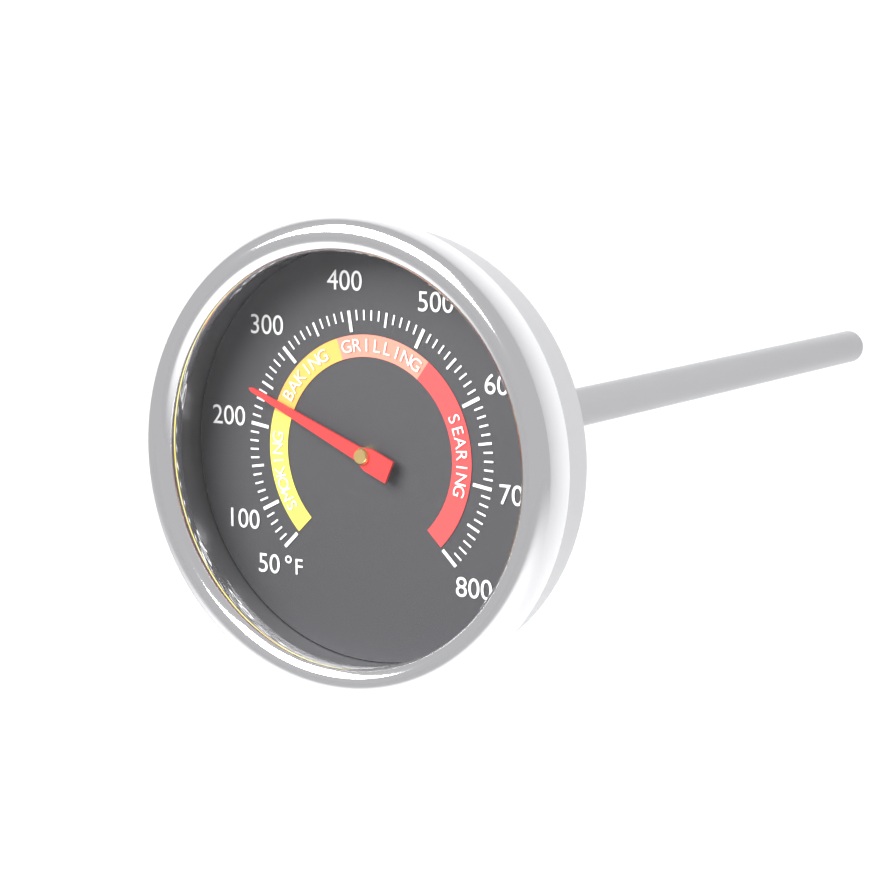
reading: 240 °F
